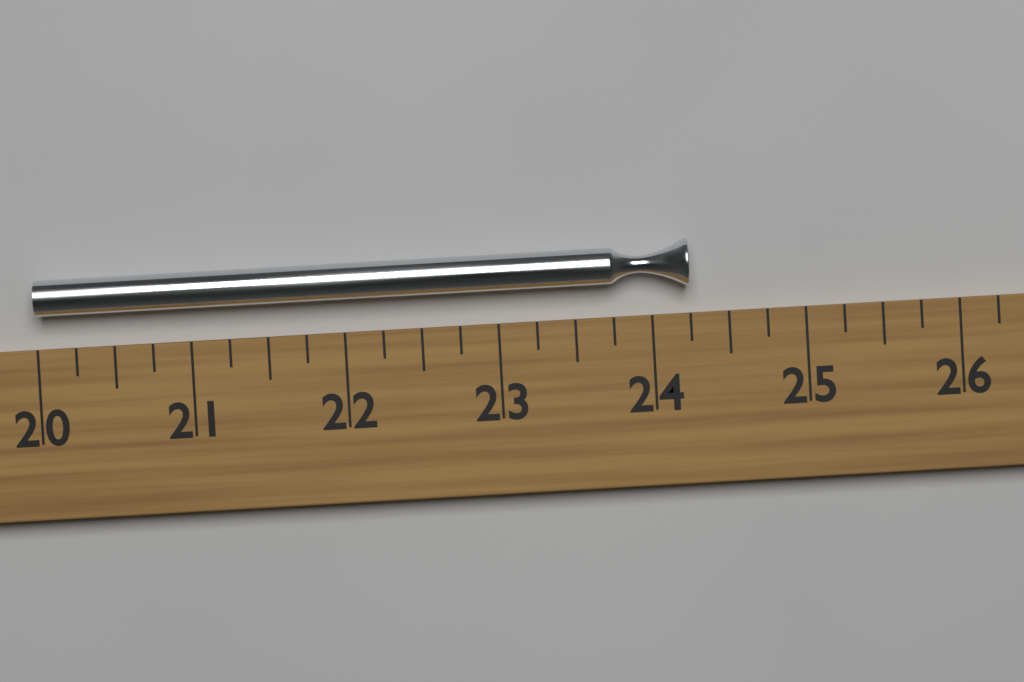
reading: 24.25 (no unit)
